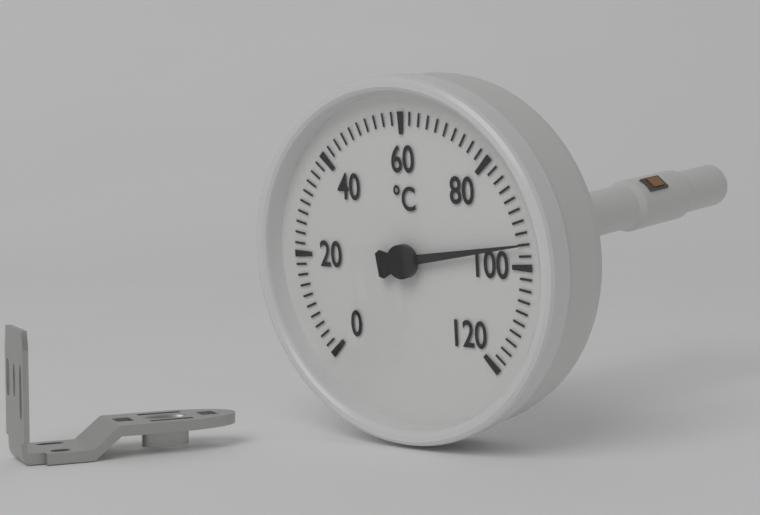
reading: 96 °C
